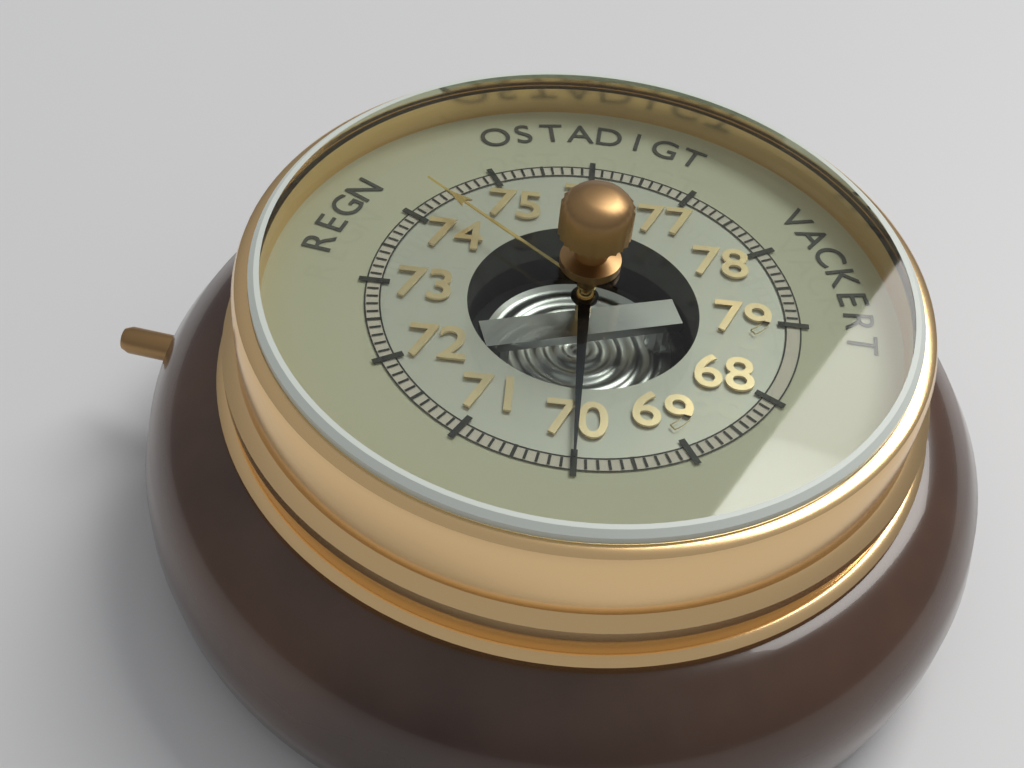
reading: 70.0 (no unit)
